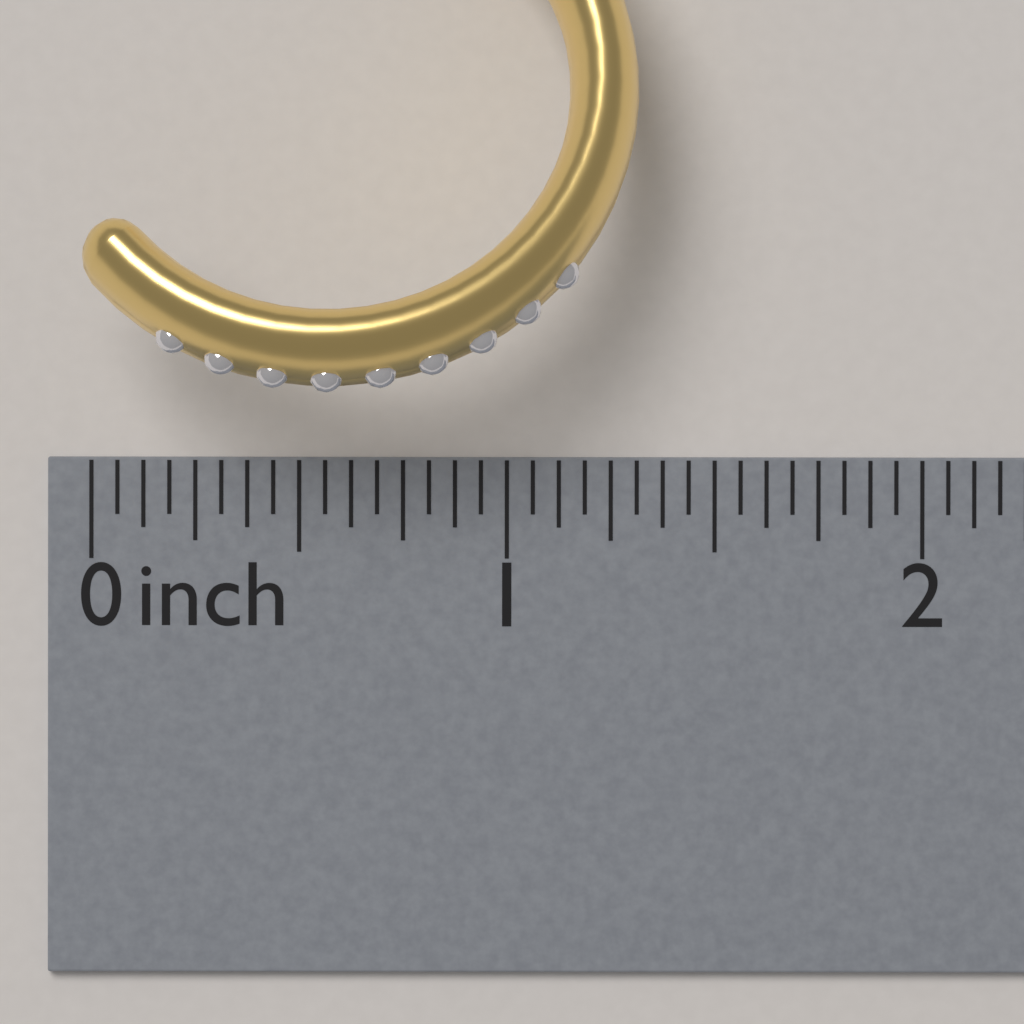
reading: 1.3125 inch
